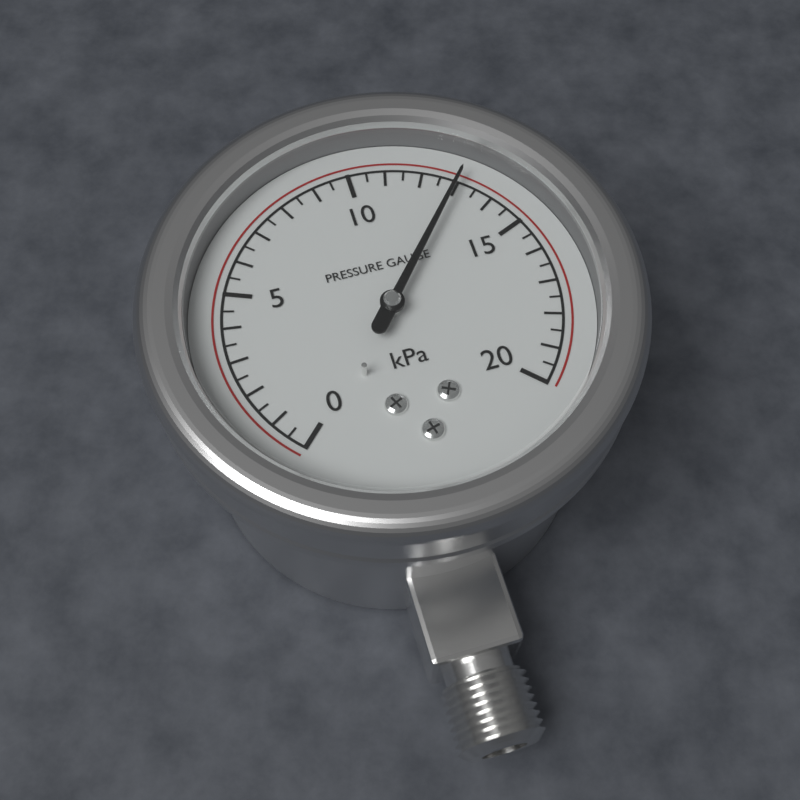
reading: 13.0 kPa
